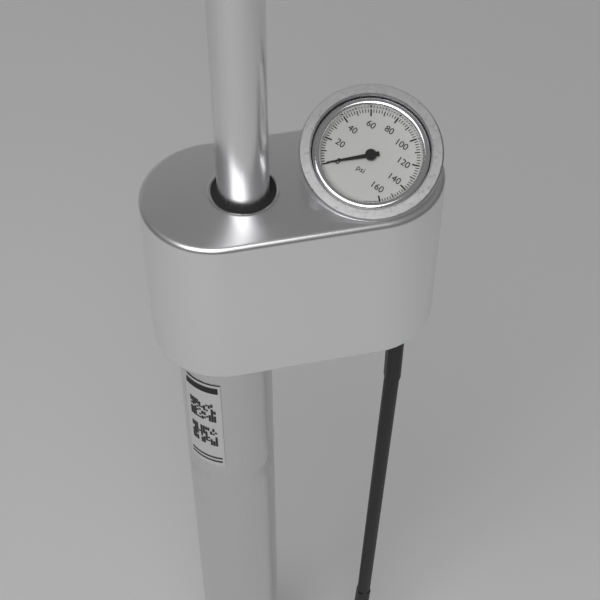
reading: 0 psi
